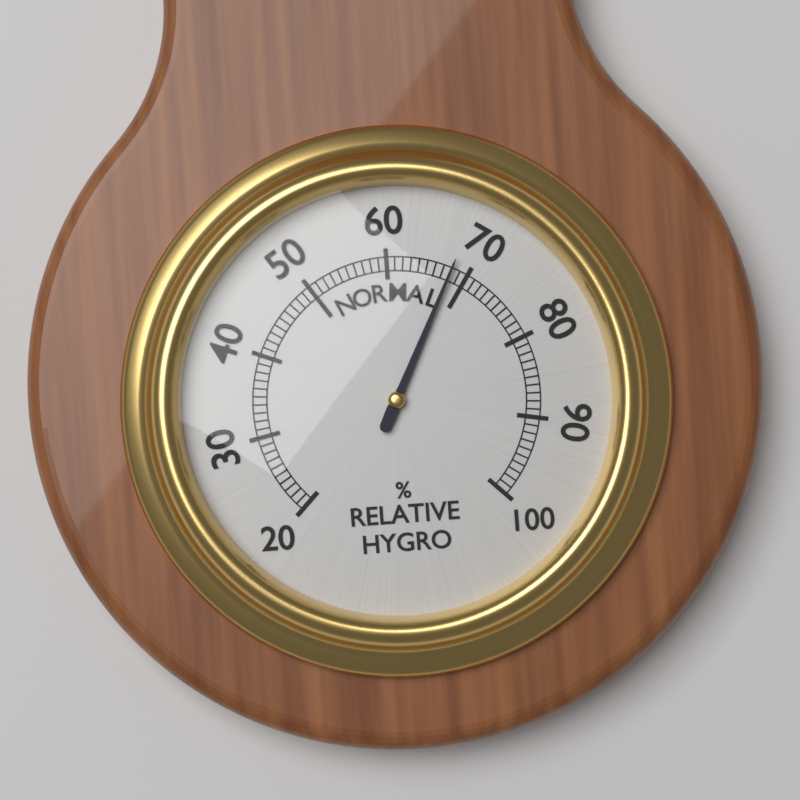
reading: 68 %
